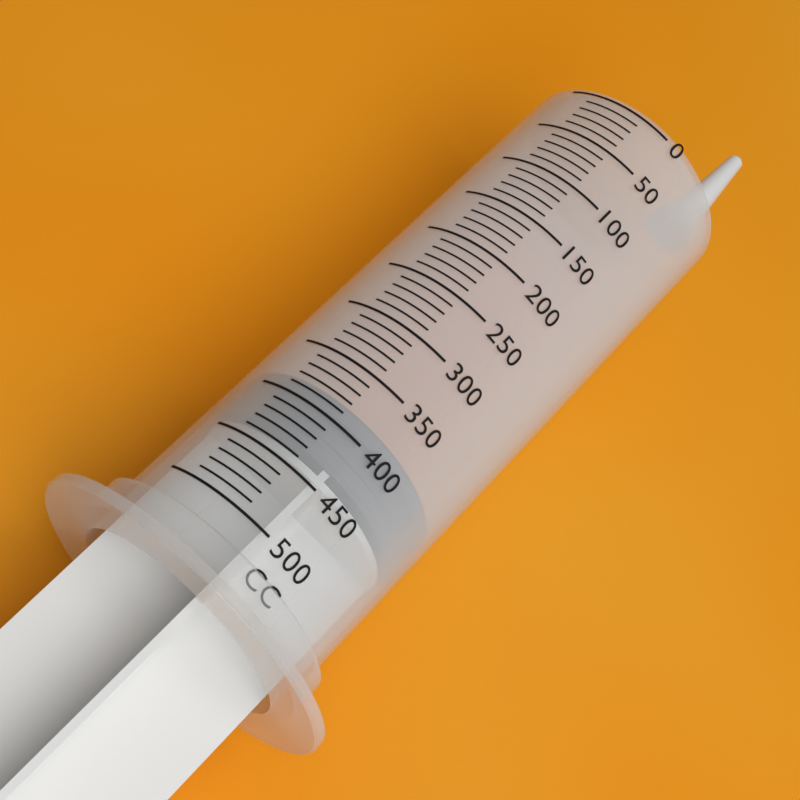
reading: 380 cc
